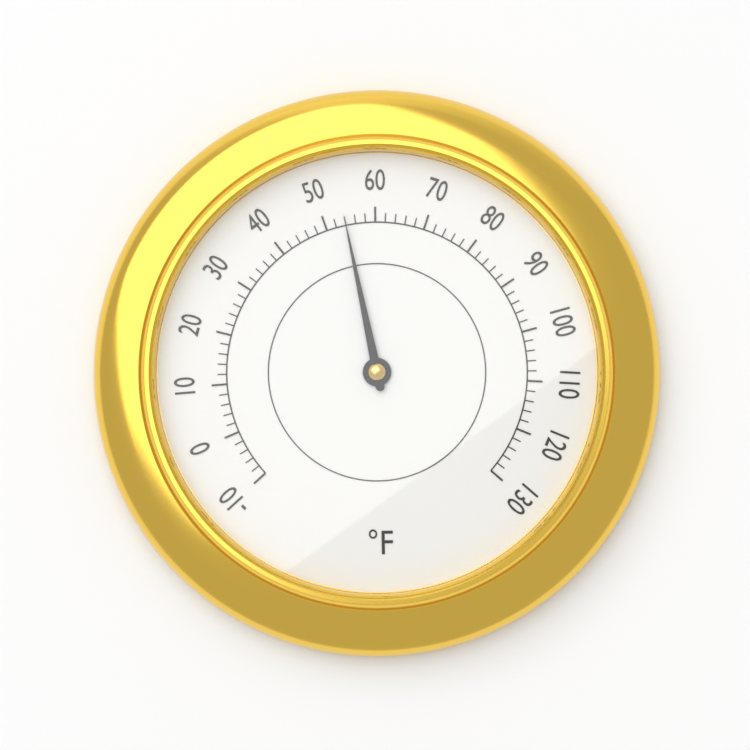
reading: 54 °F
